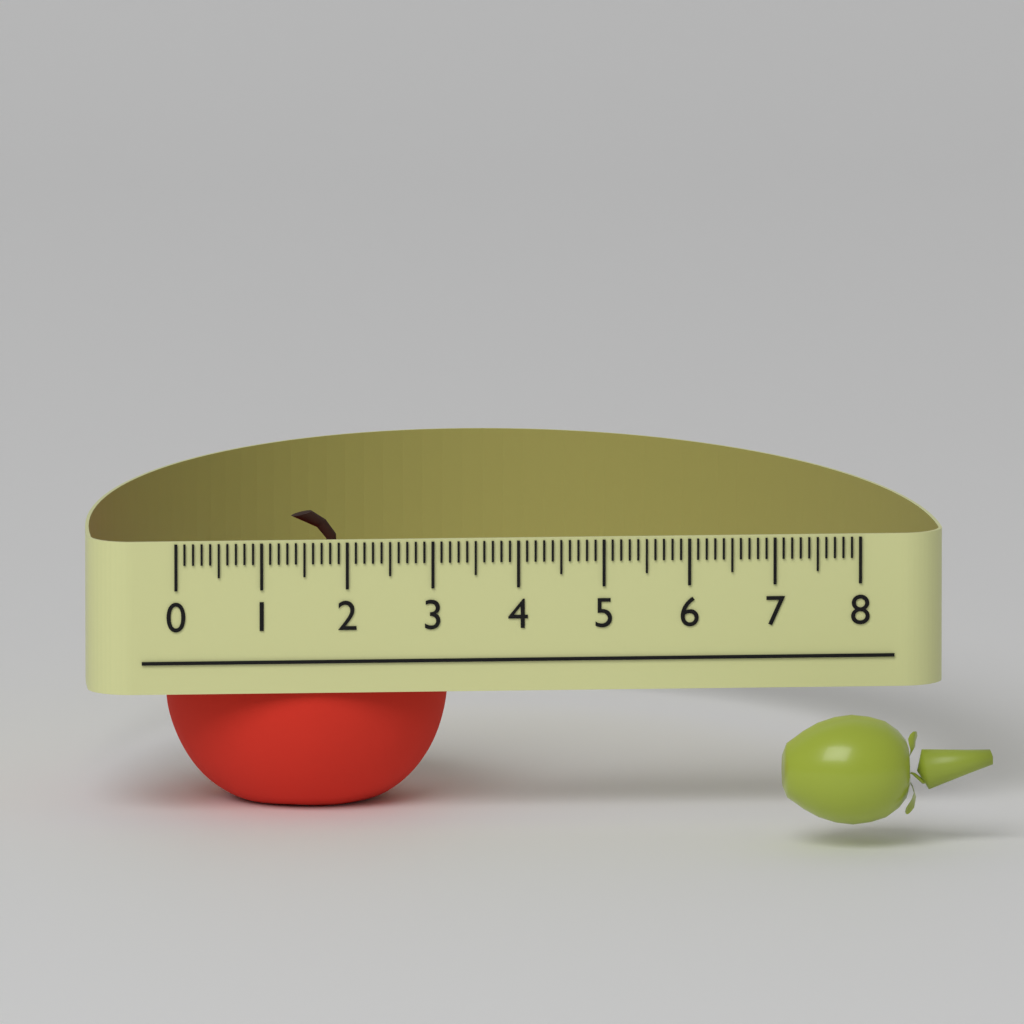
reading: 3.3 (no unit)
